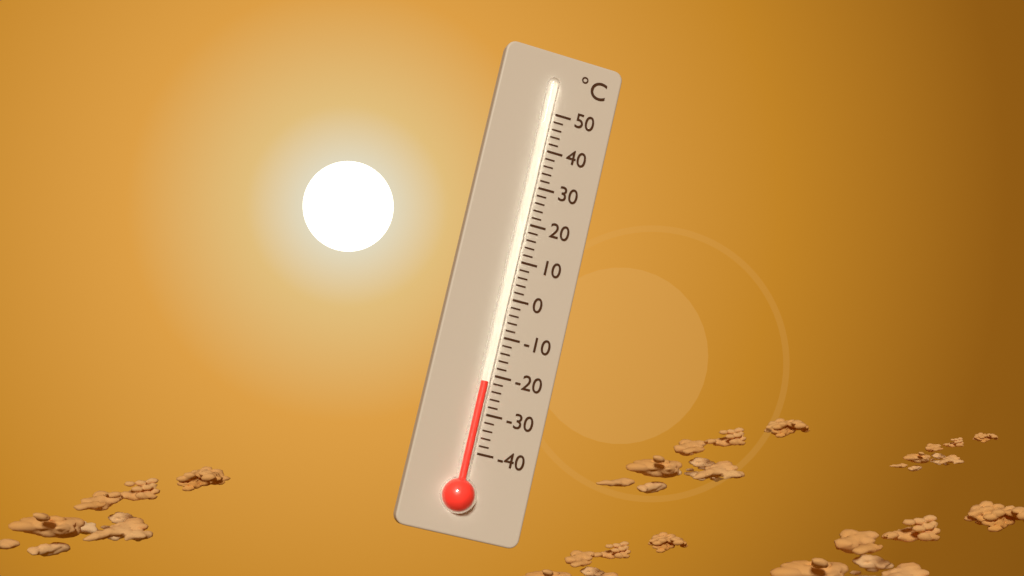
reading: -22 °C
